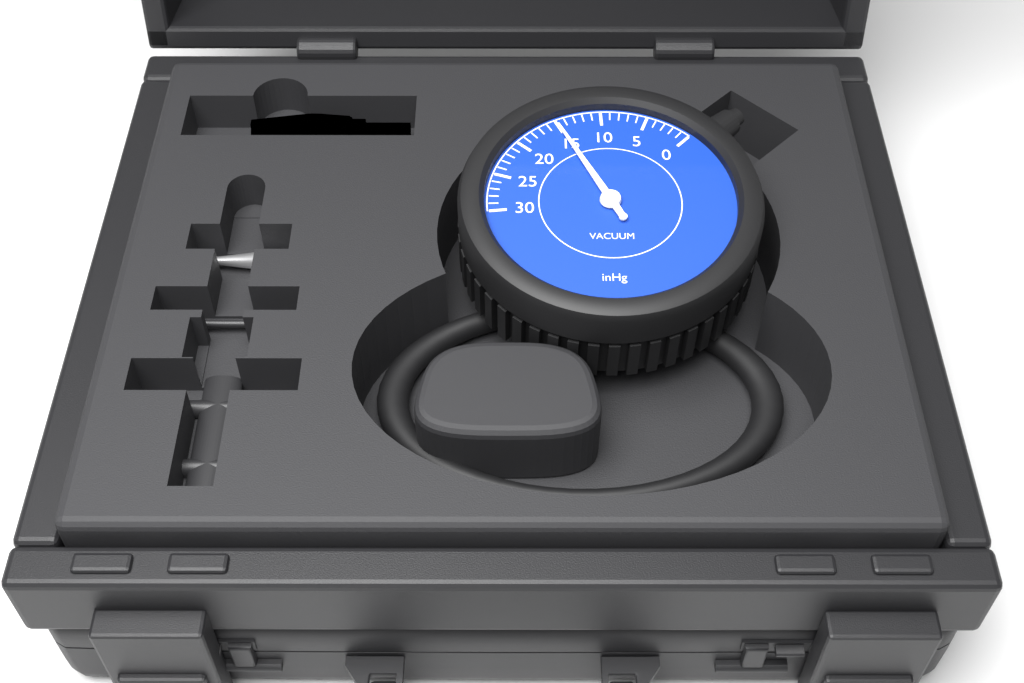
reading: 15 inHg
